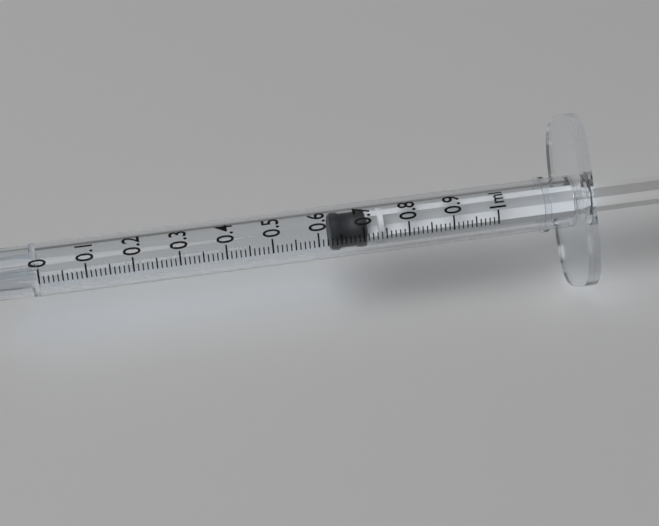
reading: 0.63 ml
